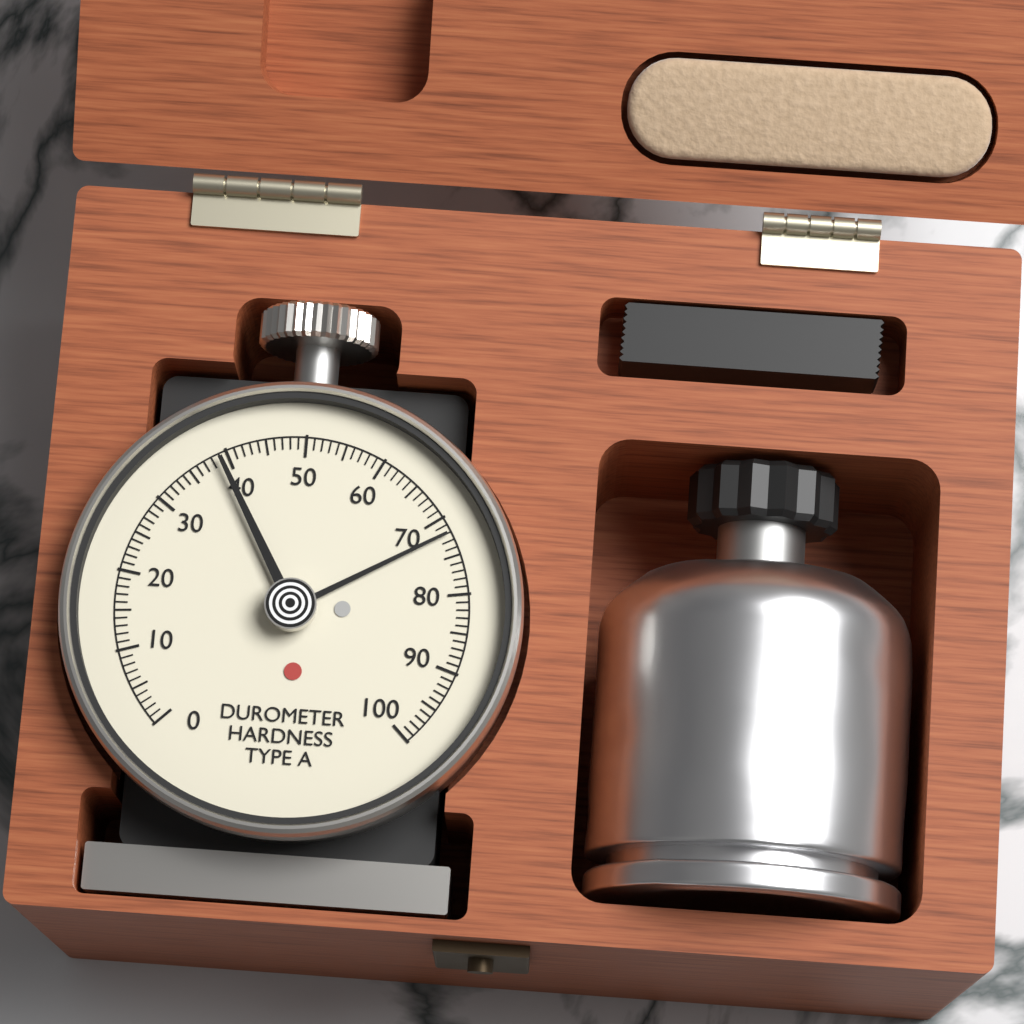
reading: 72 Shore A
